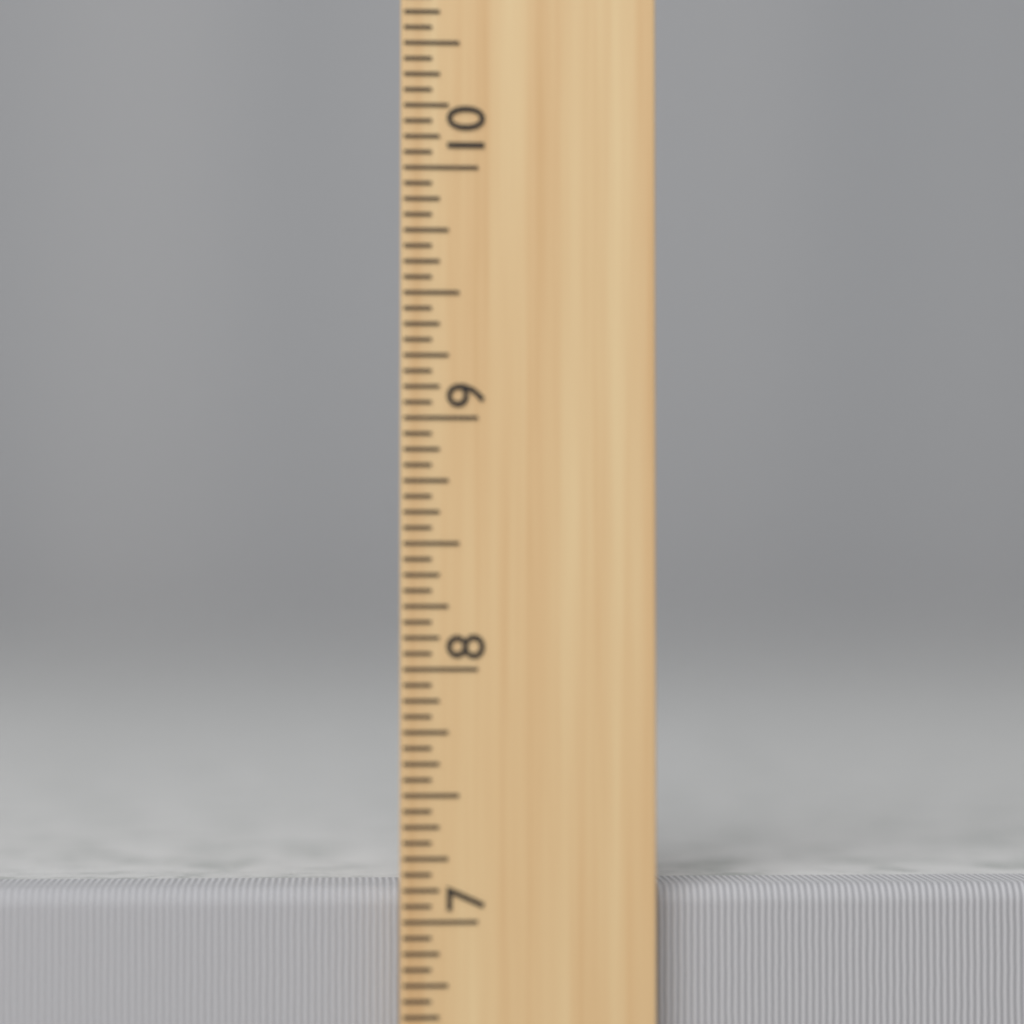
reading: 7.1250 inch
